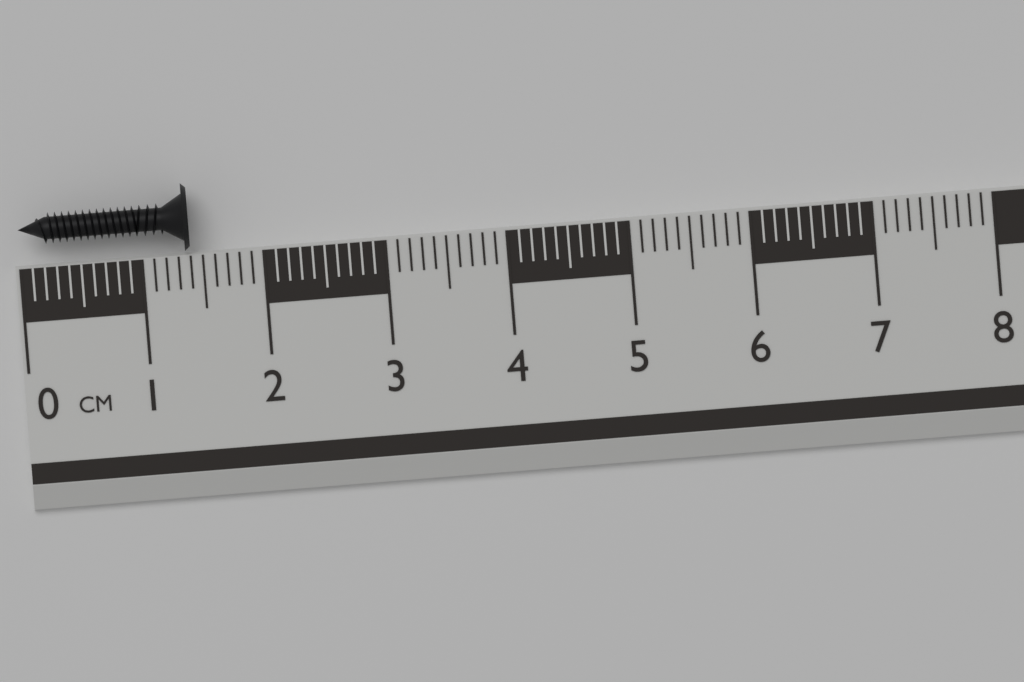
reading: 1.4 cm
